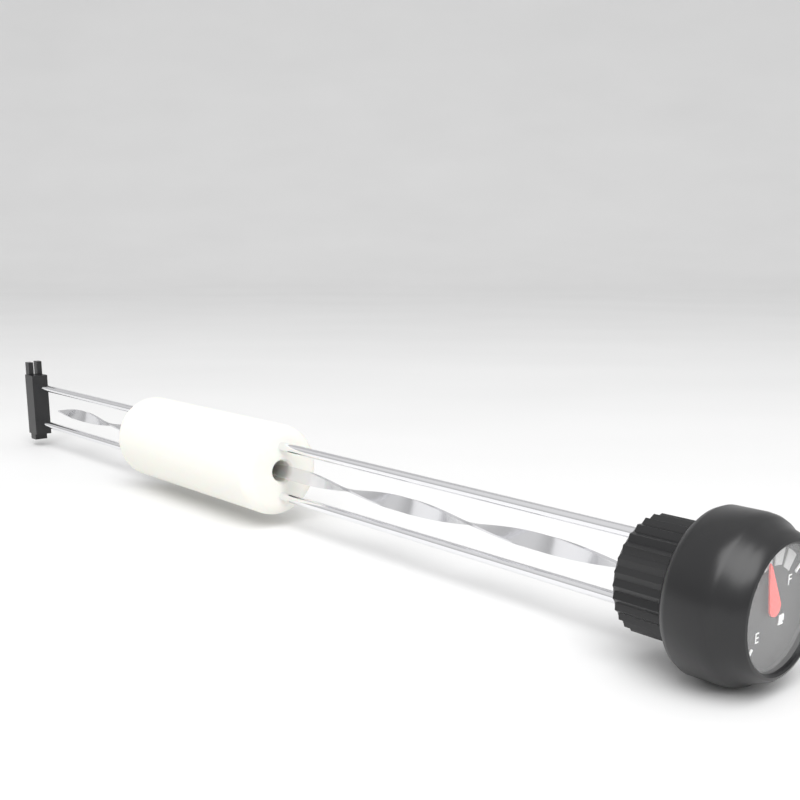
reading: 0.625 (no unit)
